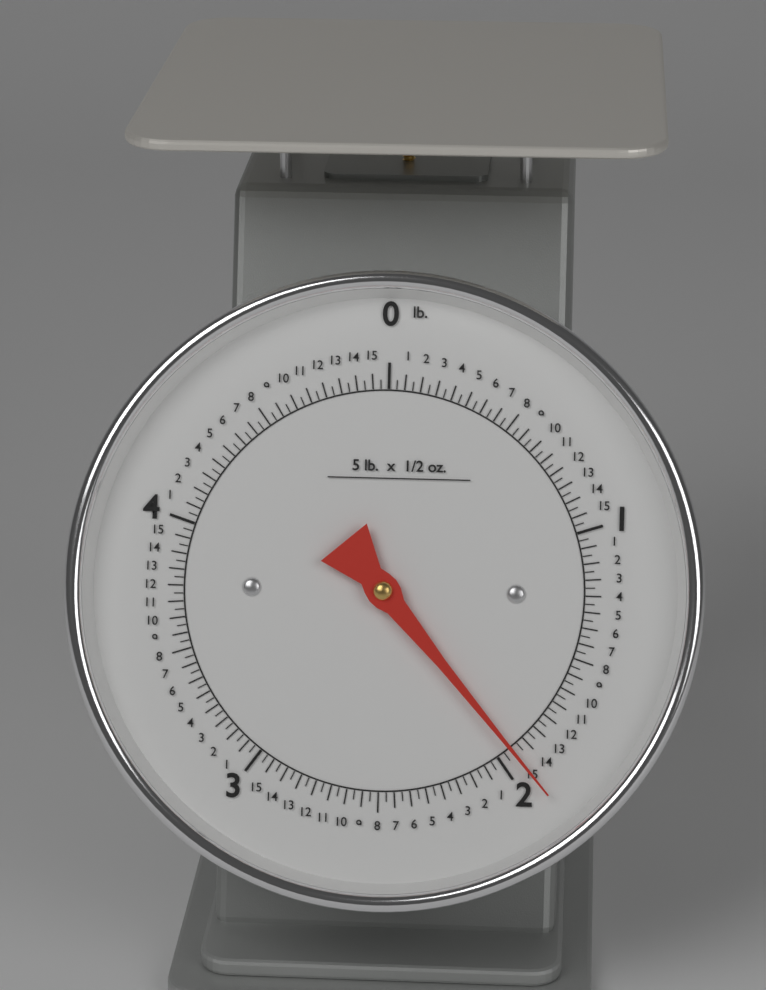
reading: 1.93750 lb
